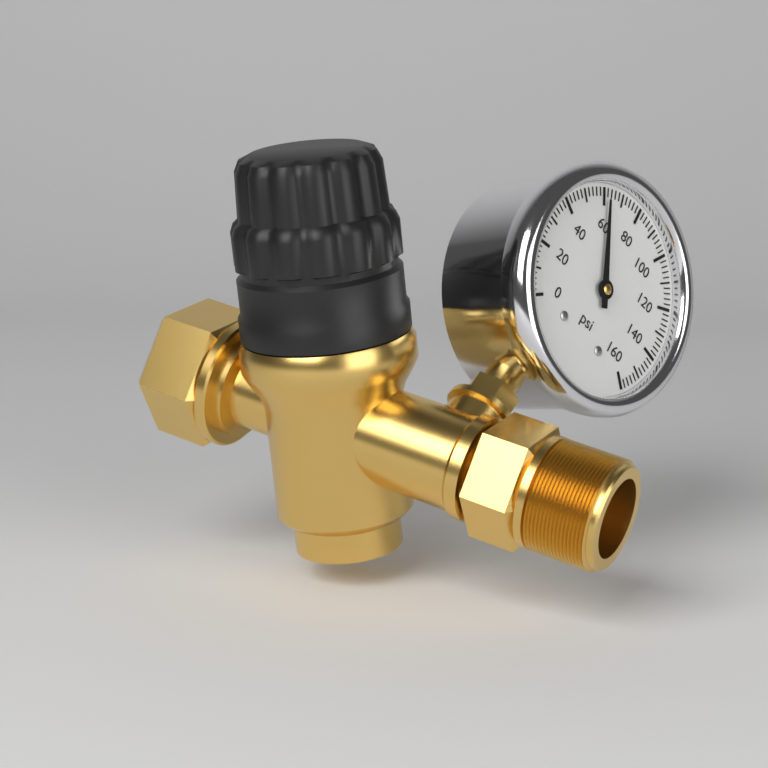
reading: 62 psi
